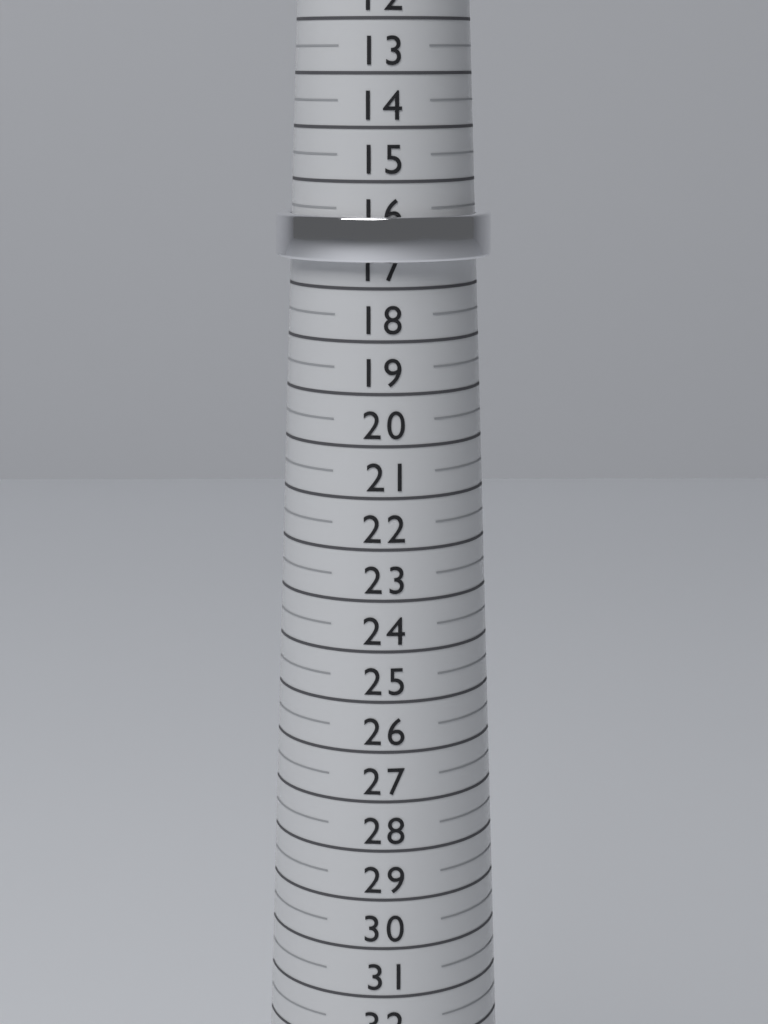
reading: 16.5 (no unit)
